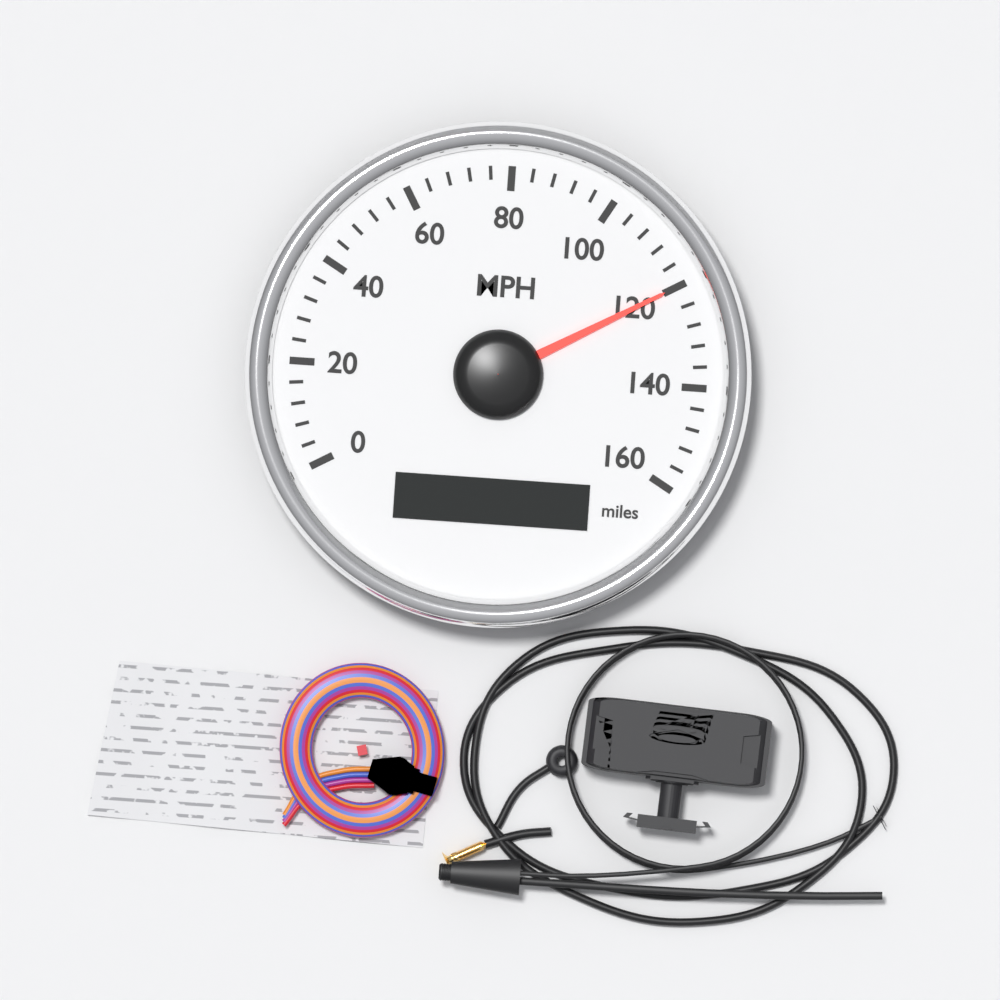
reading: 120 MPH
